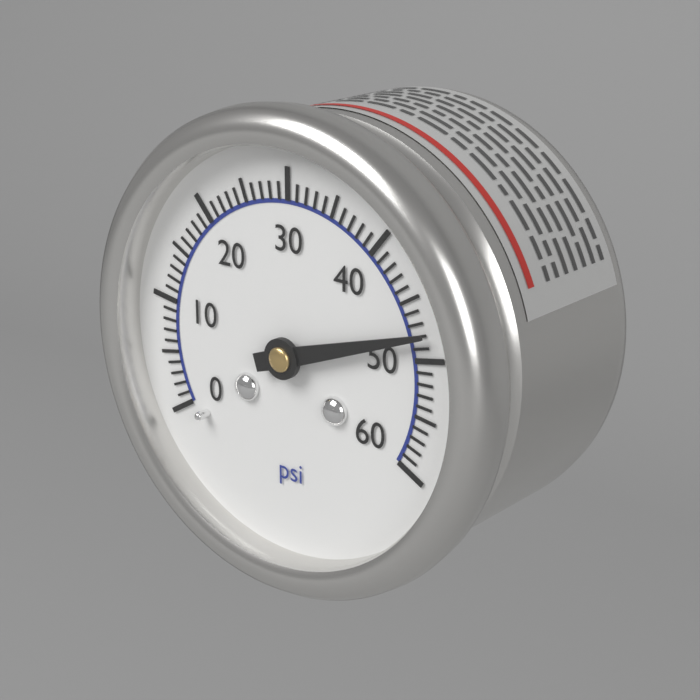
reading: 48 psi
